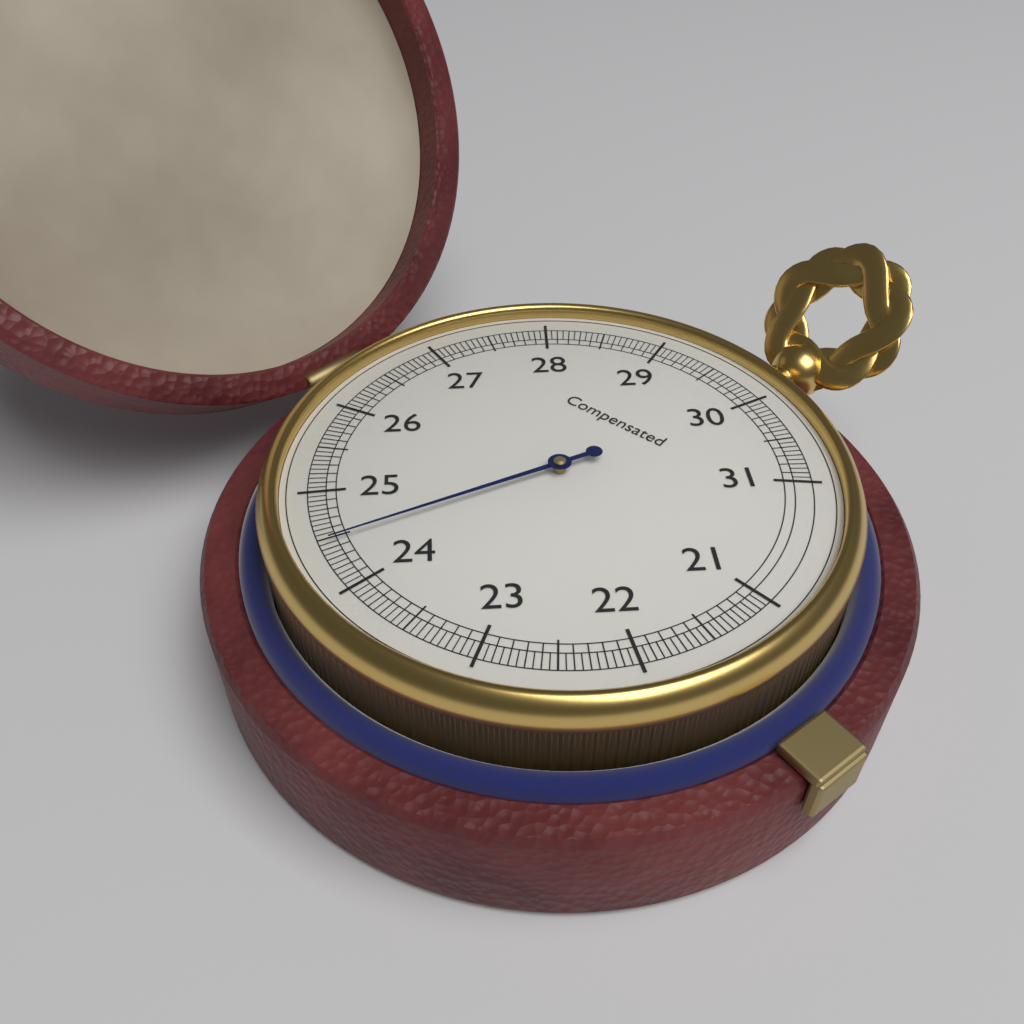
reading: 24.45 (no unit)
